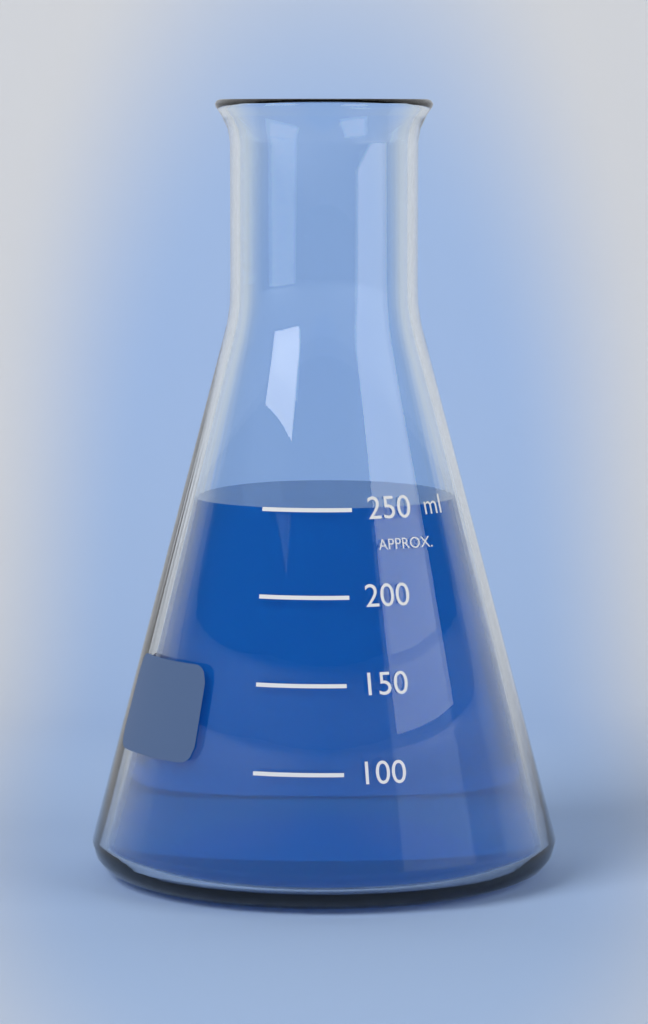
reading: 250 ml
